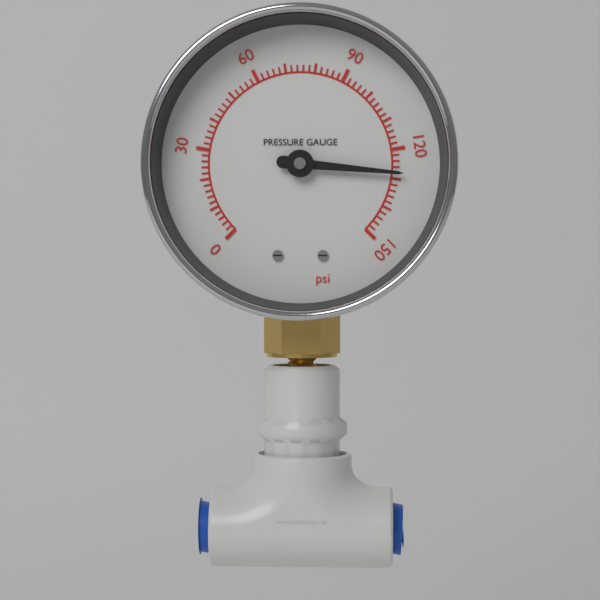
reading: 128 psi
